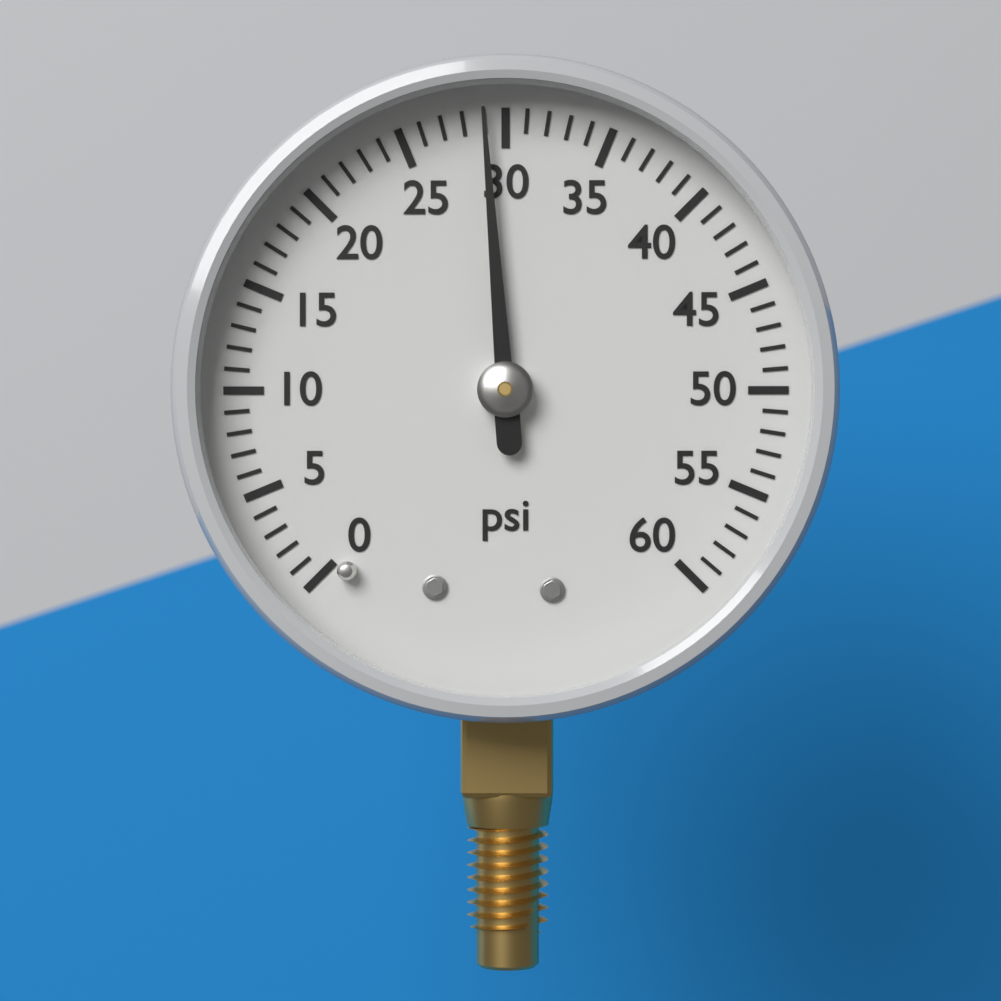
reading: 29 psi
